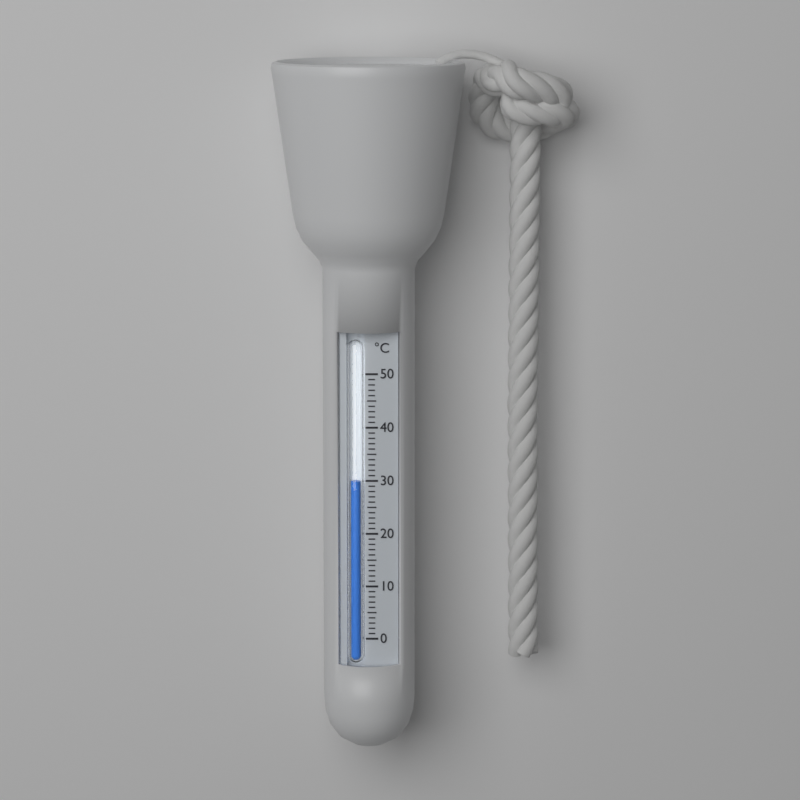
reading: 30 °C
